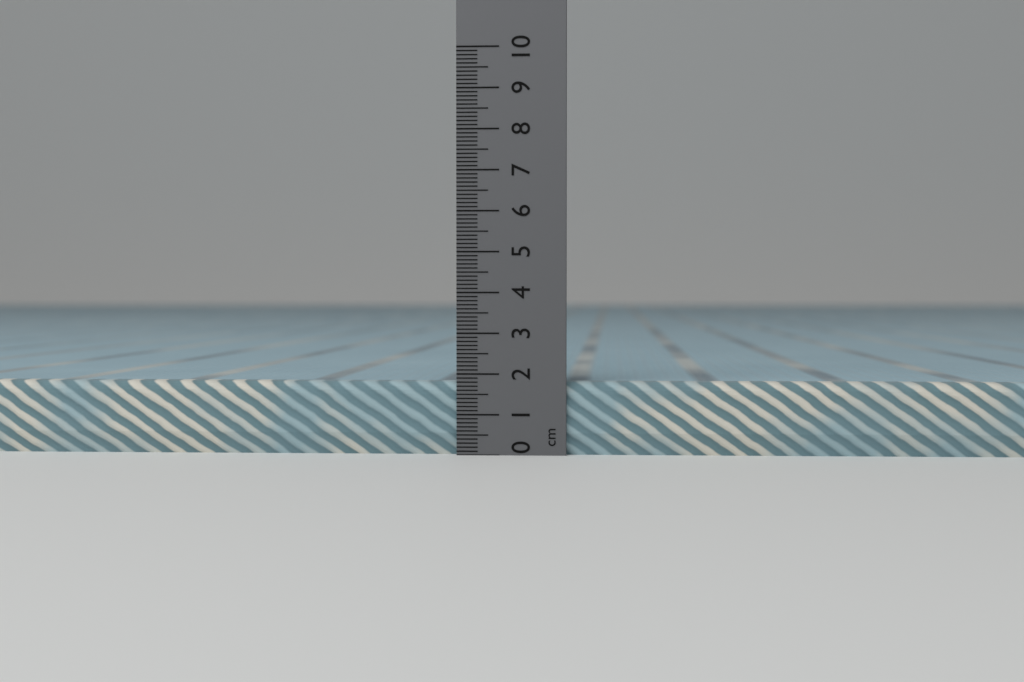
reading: 1.8 cm
